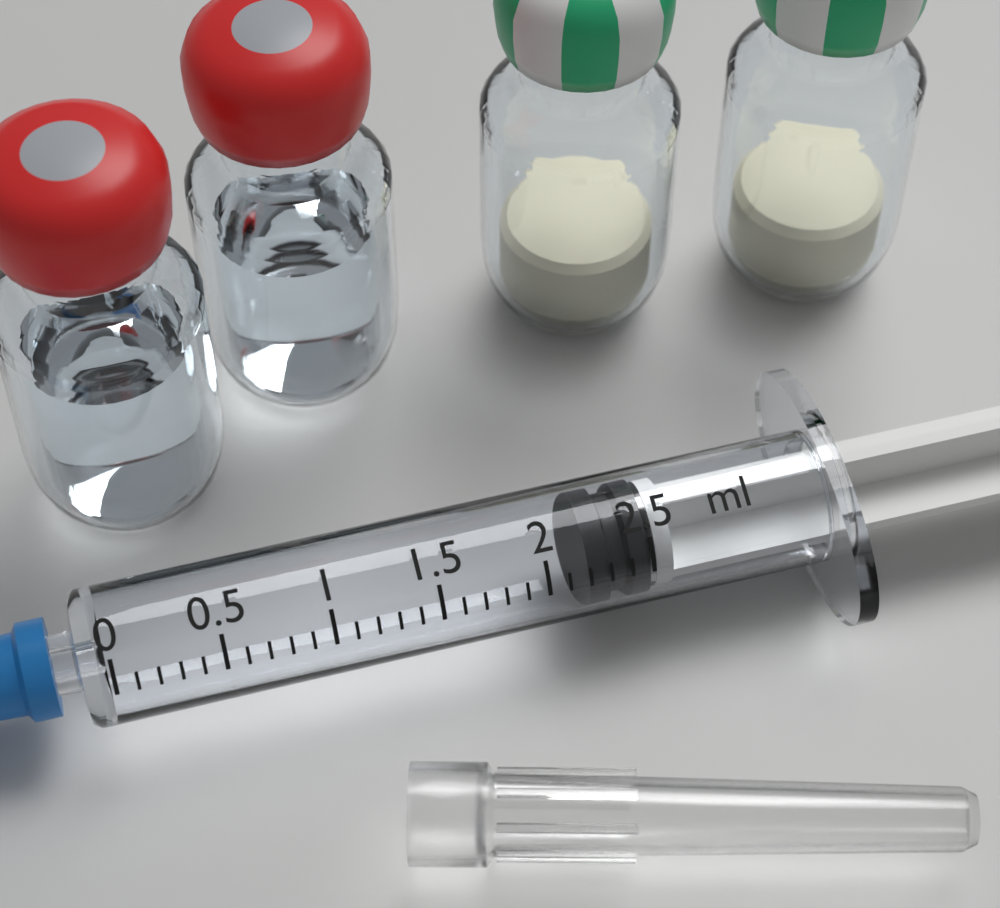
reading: 2.2 ml
